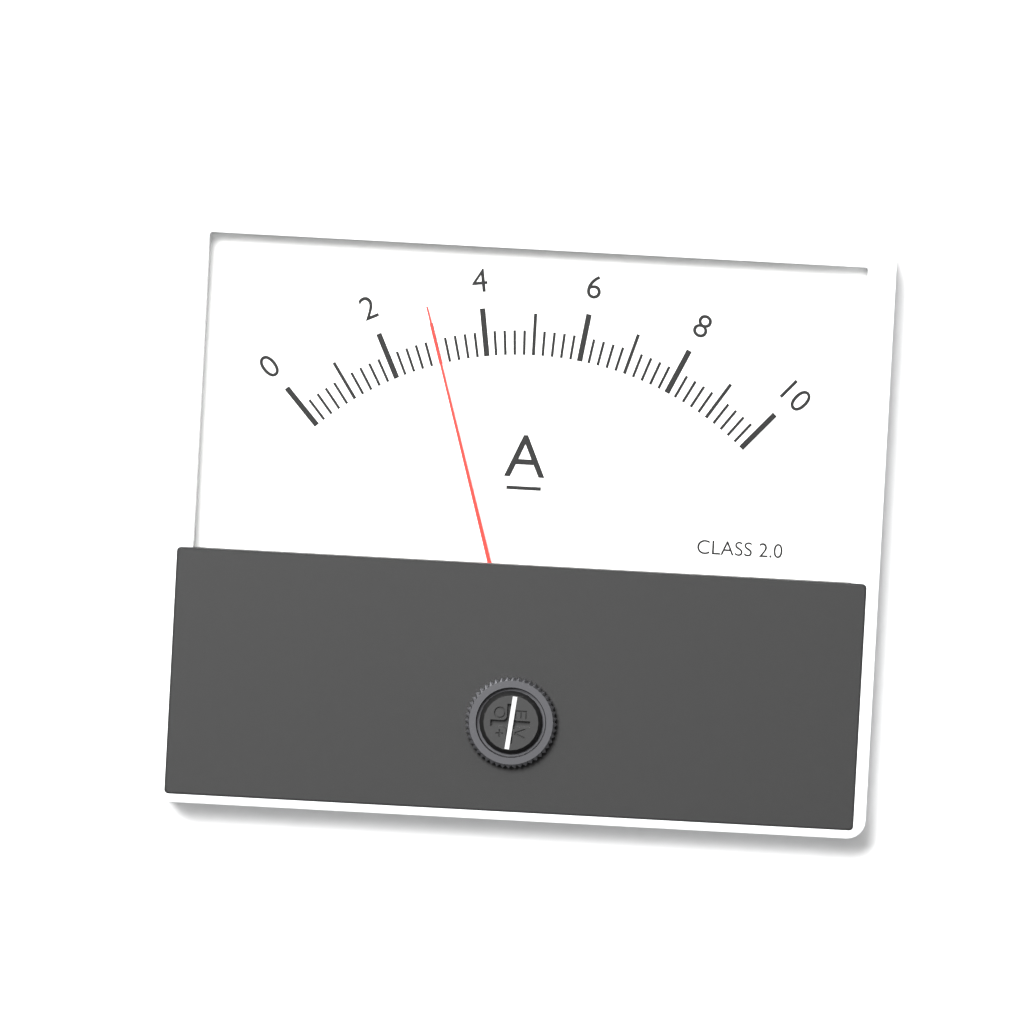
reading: 3.0 A
